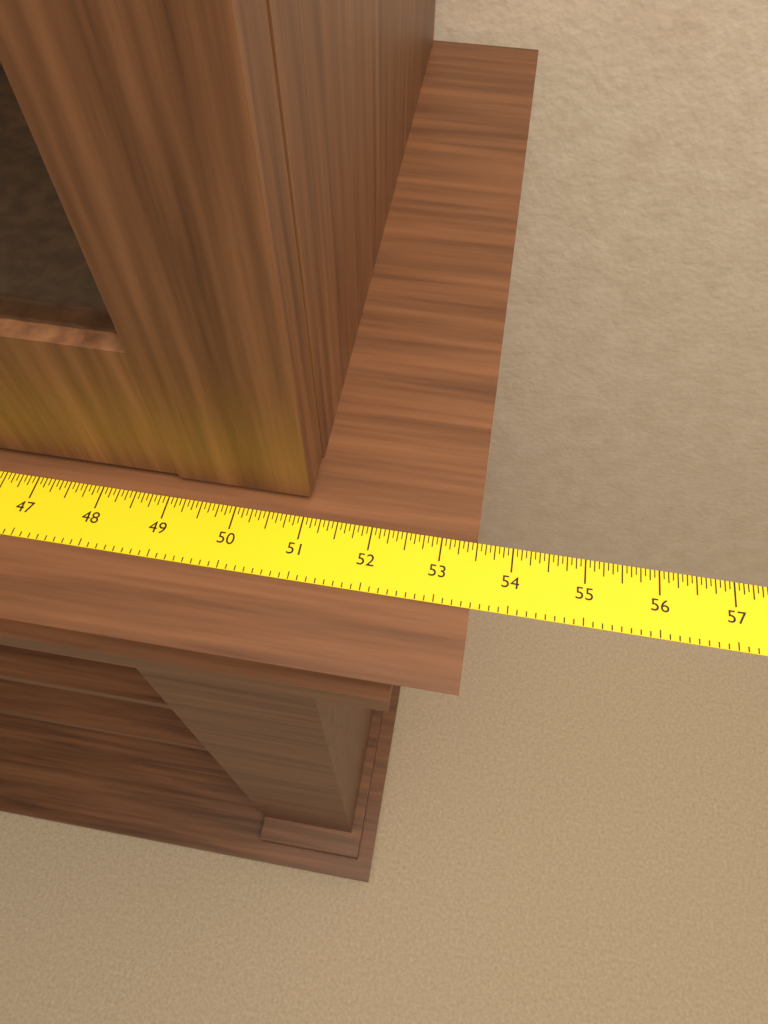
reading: 53.5000 in
